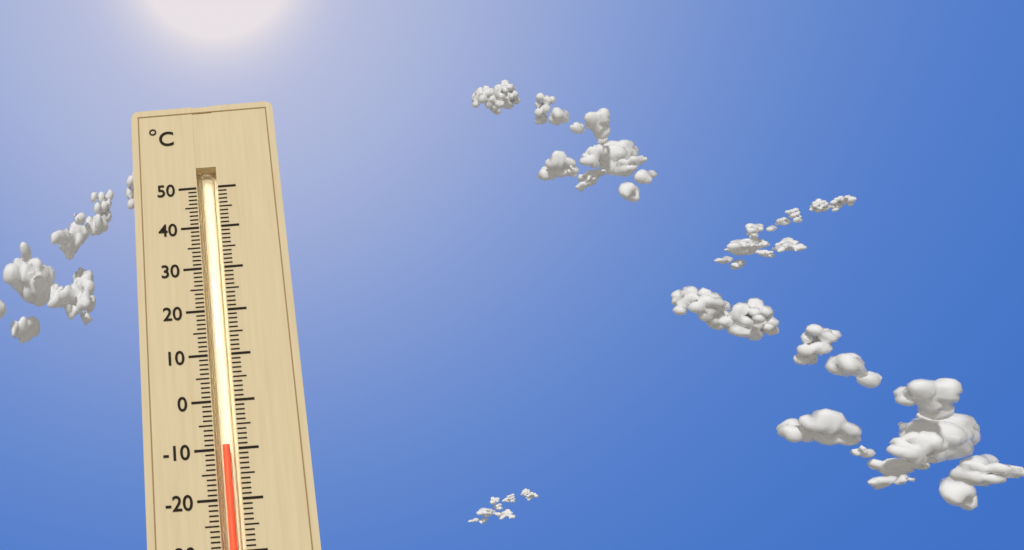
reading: -9 °C
